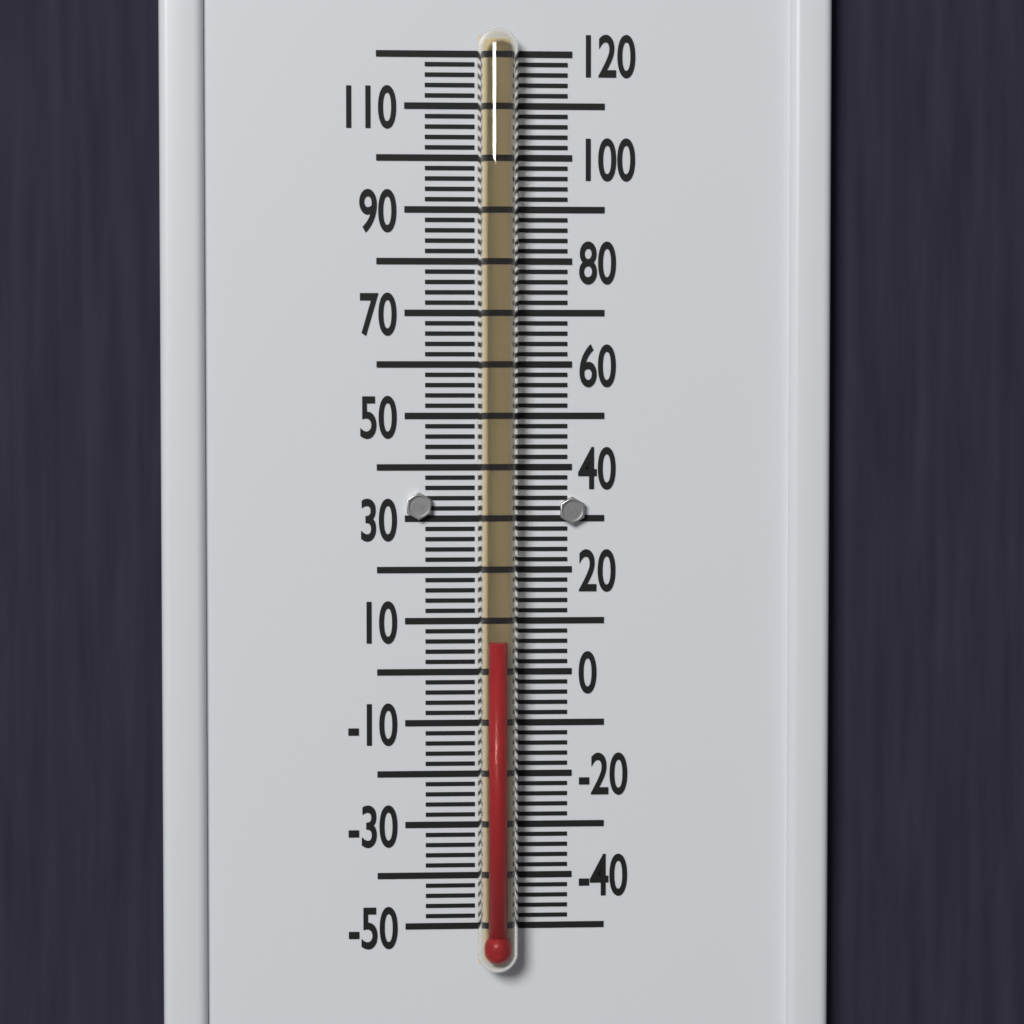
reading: 6 °F
